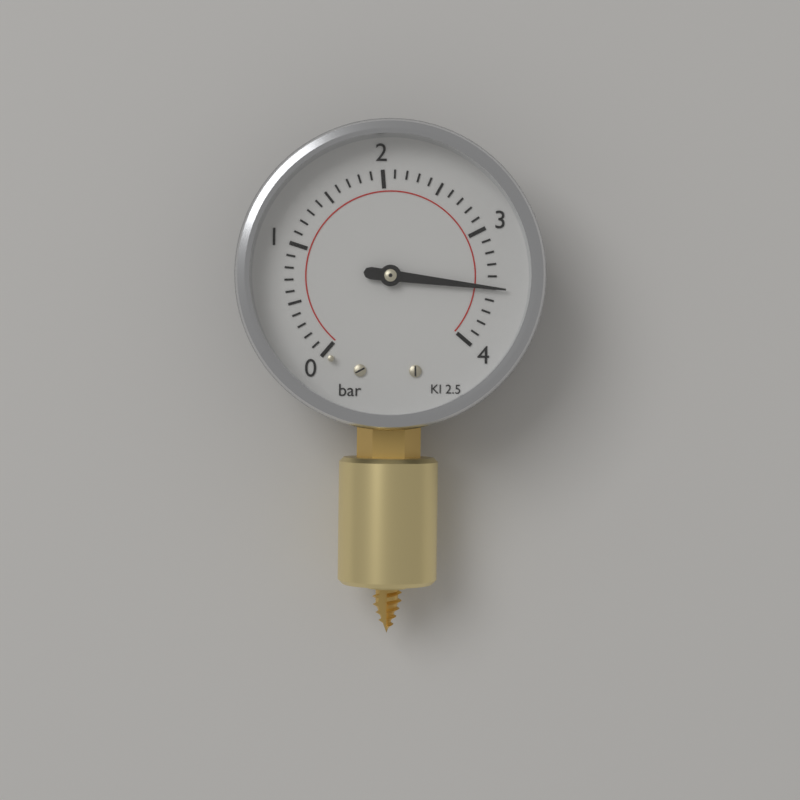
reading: 3.5 bar
